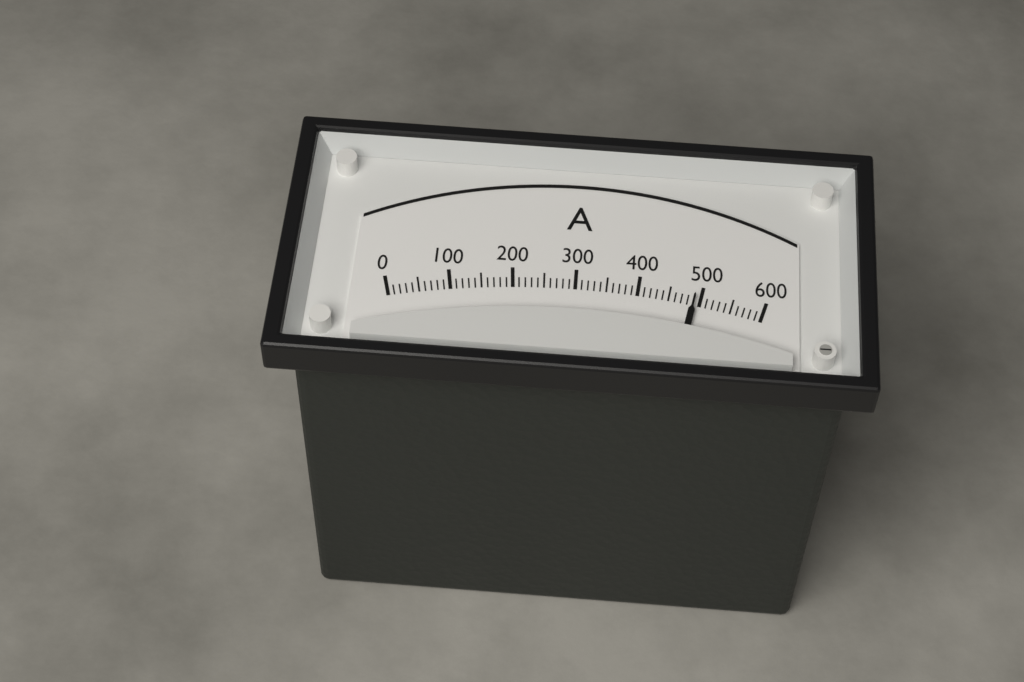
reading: 490 A
